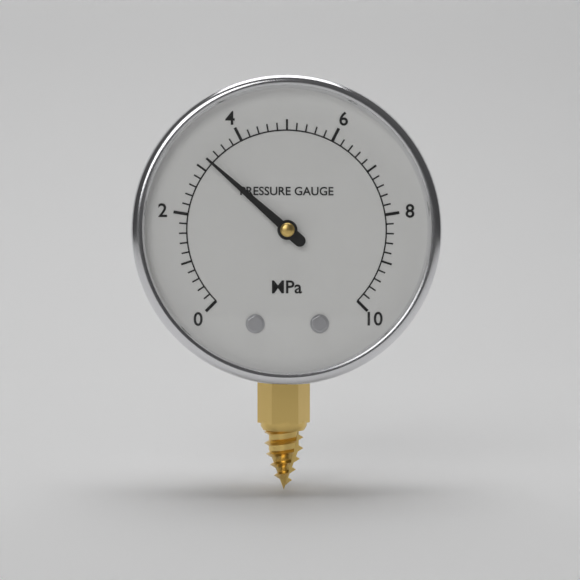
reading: 3.2 MPa
